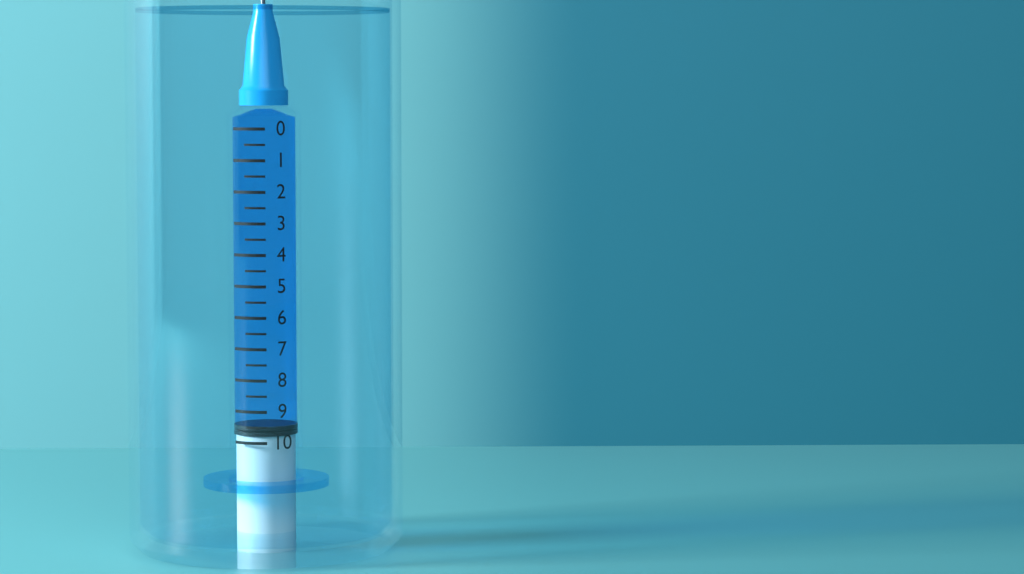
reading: 9.5 (no unit)
